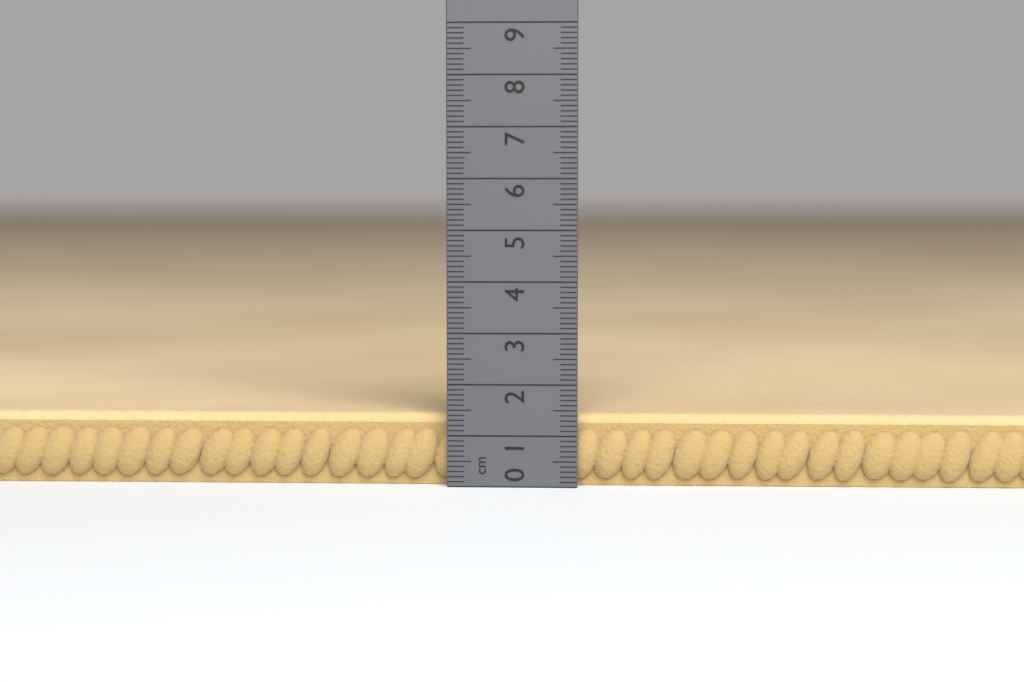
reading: 1.4 cm
